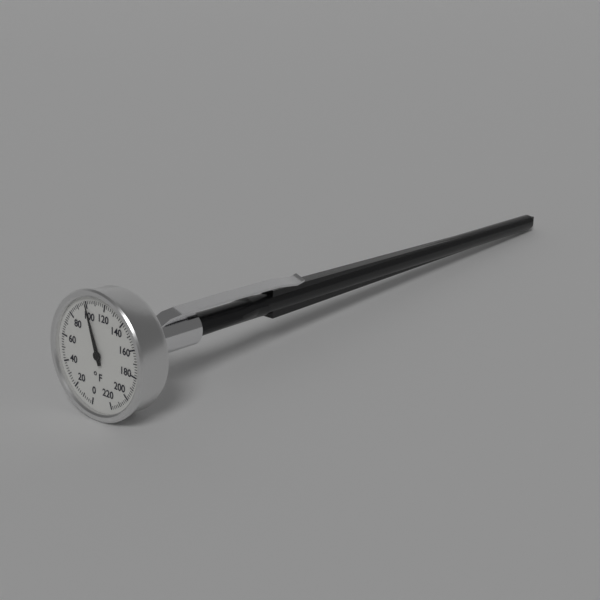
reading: 100 °F
